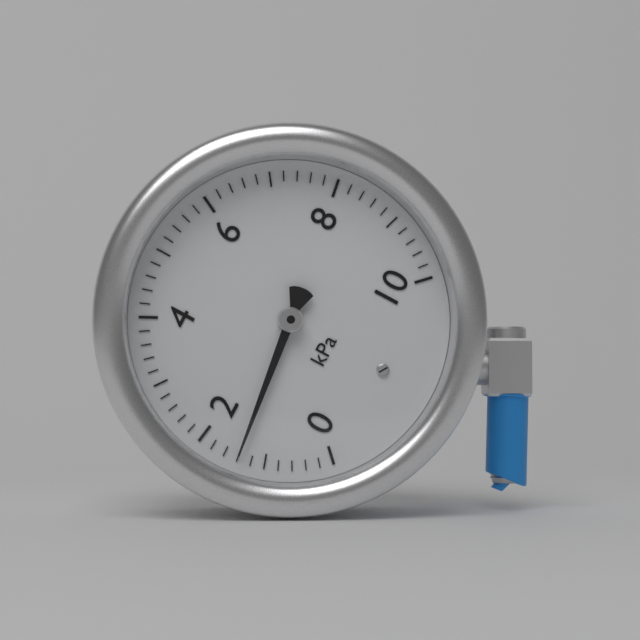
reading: 1.4 kPa
